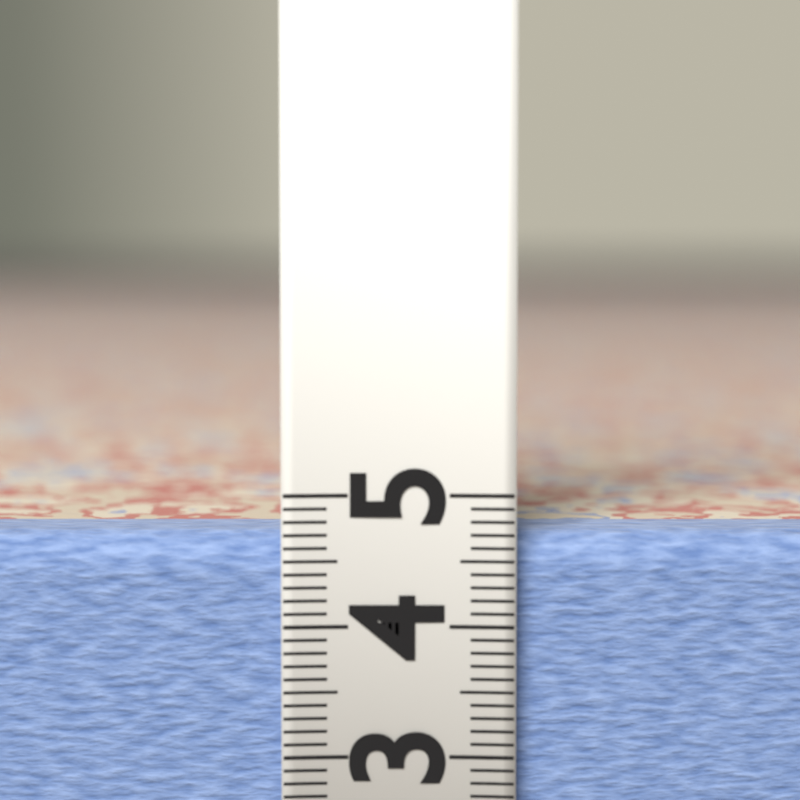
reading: 4.7 (no unit)
